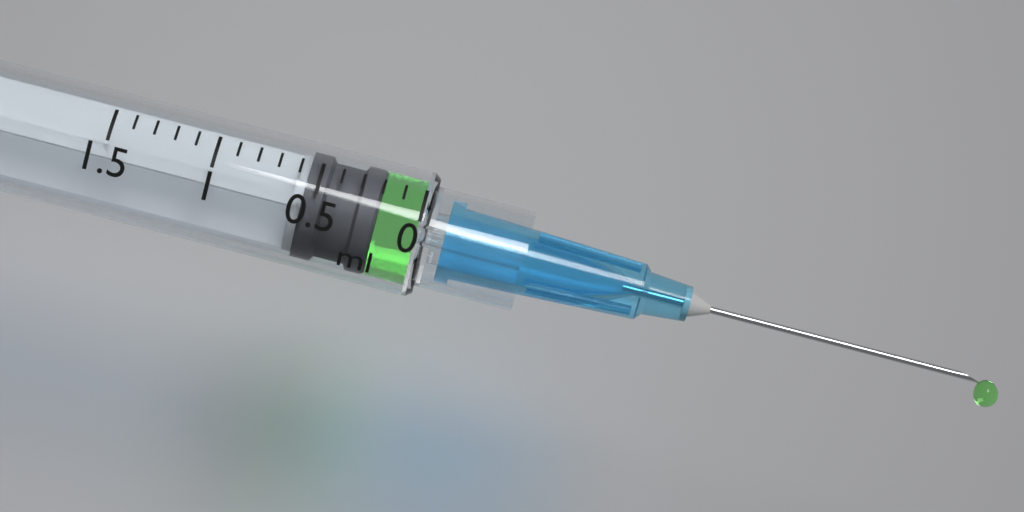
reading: 0.2 ml
